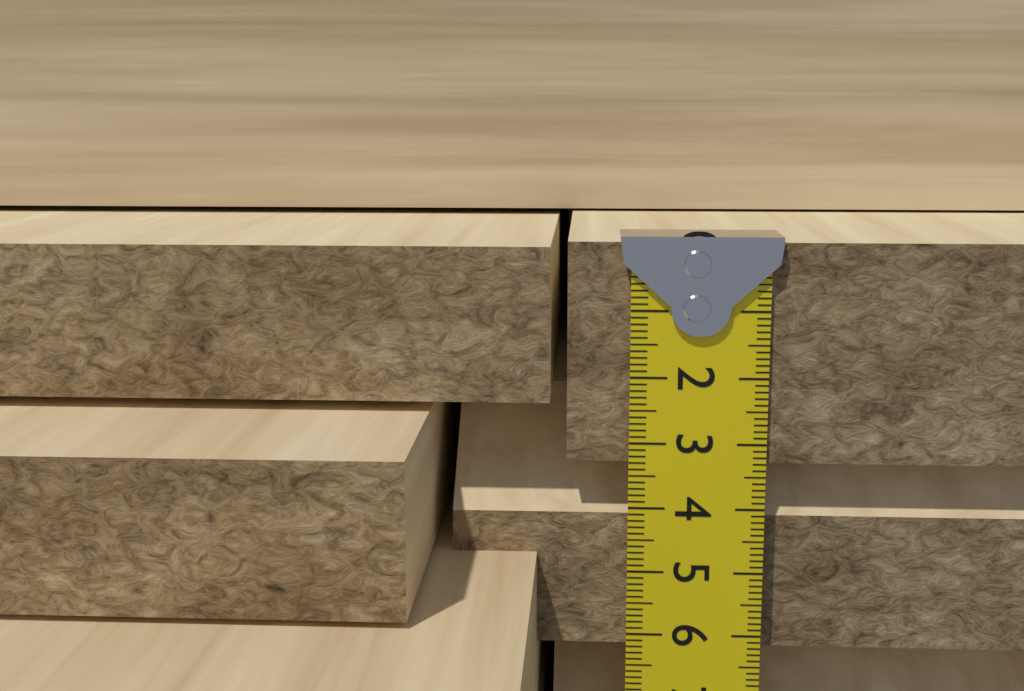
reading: 3.3 cm
